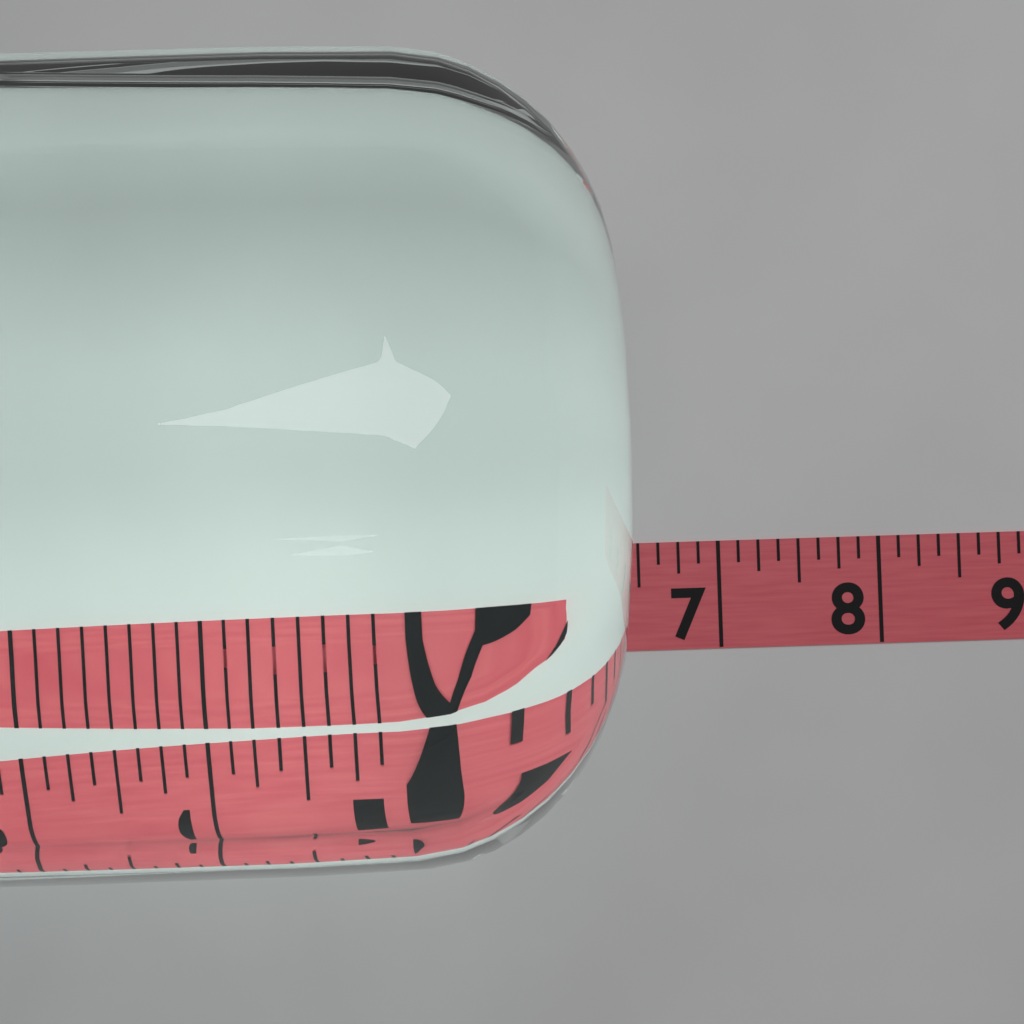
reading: 6.250 (no unit)
